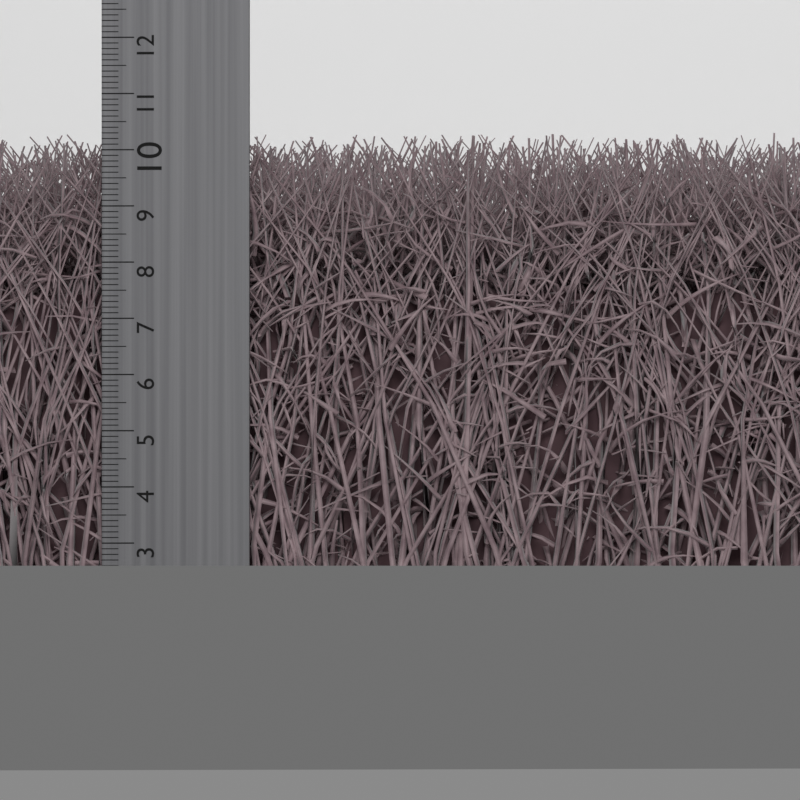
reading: 10.3 cm
